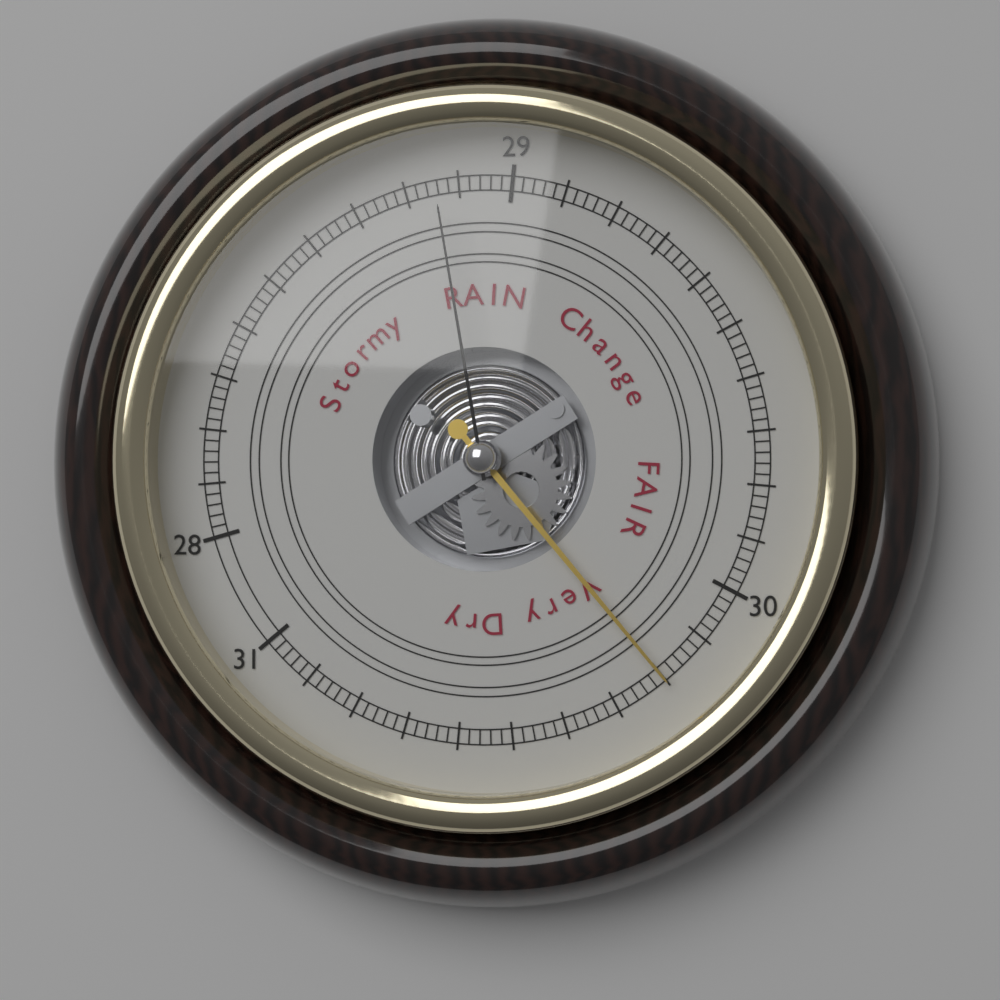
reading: 30.20 (no unit)
